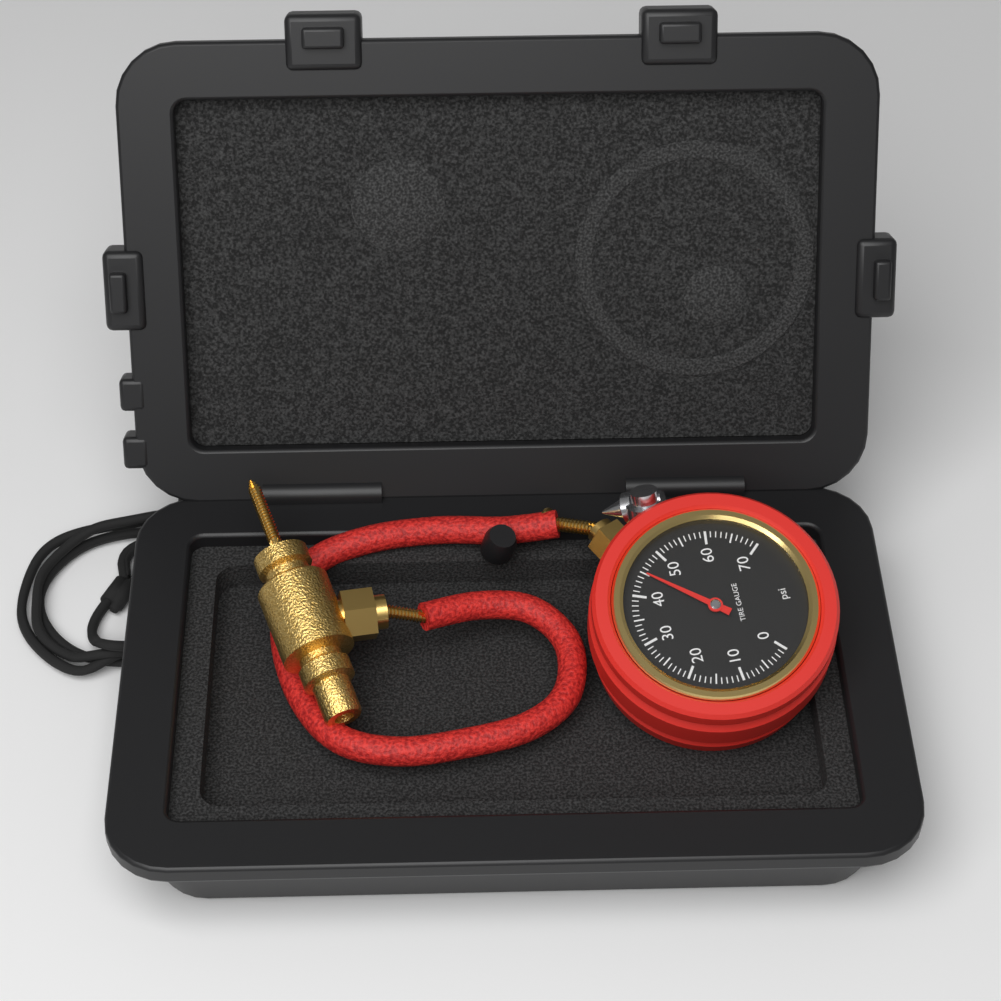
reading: 45 psi
